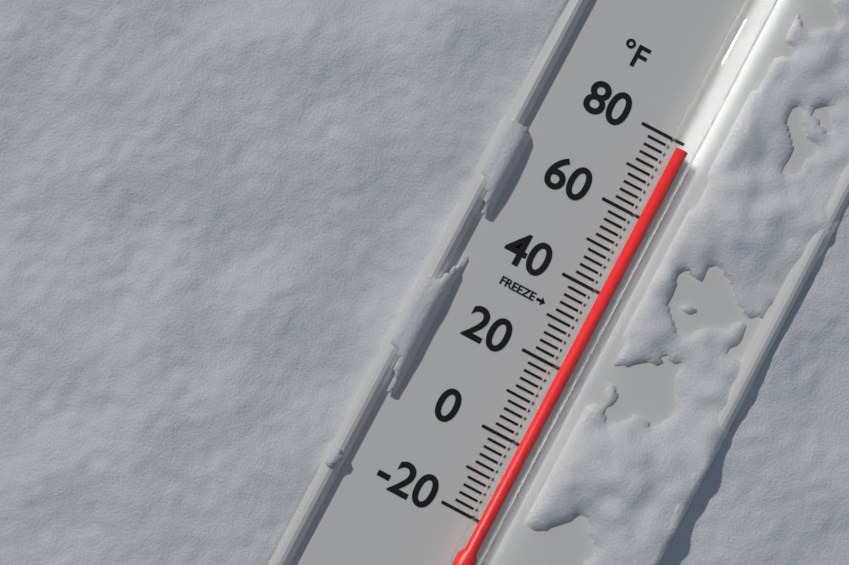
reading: 78 °F
